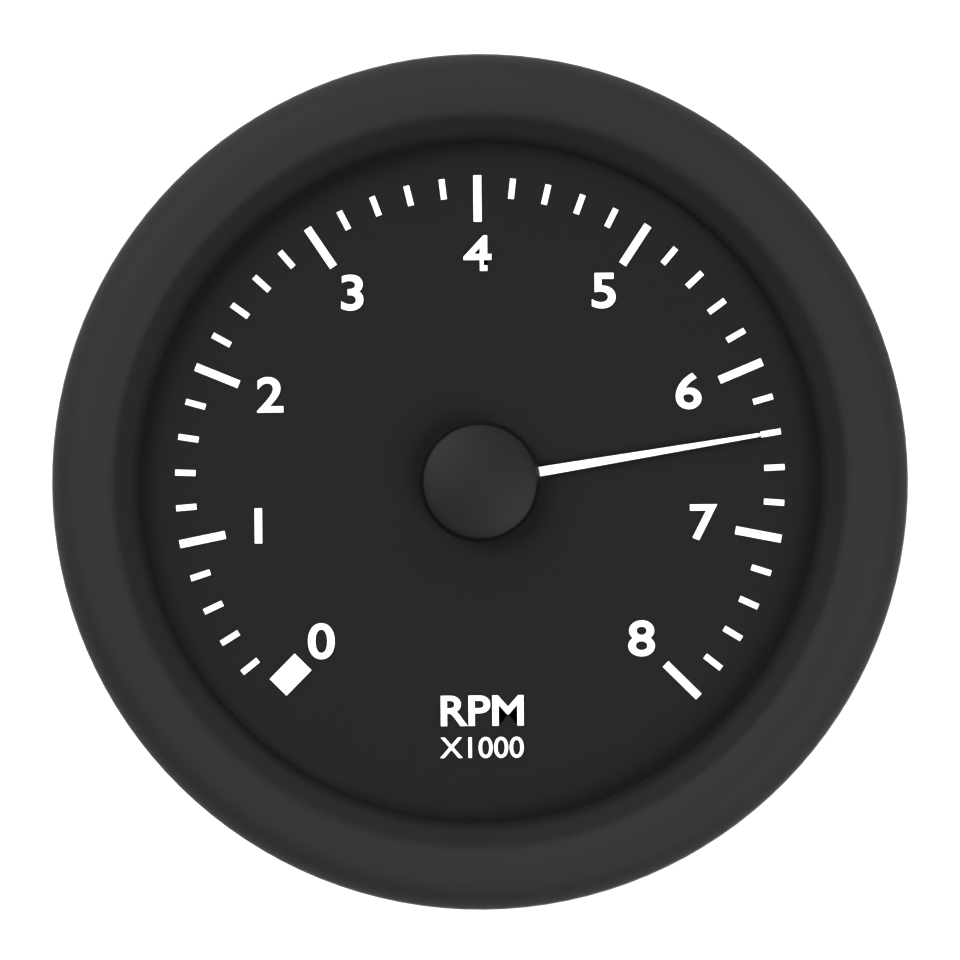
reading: 6.4 RPM x1000
